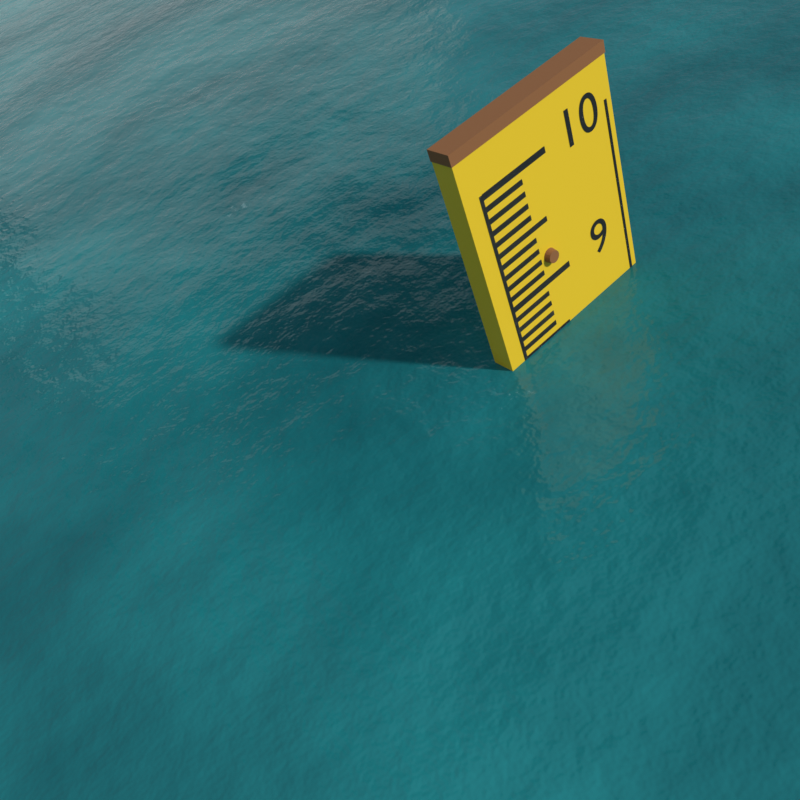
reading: 8.5 (no unit)
